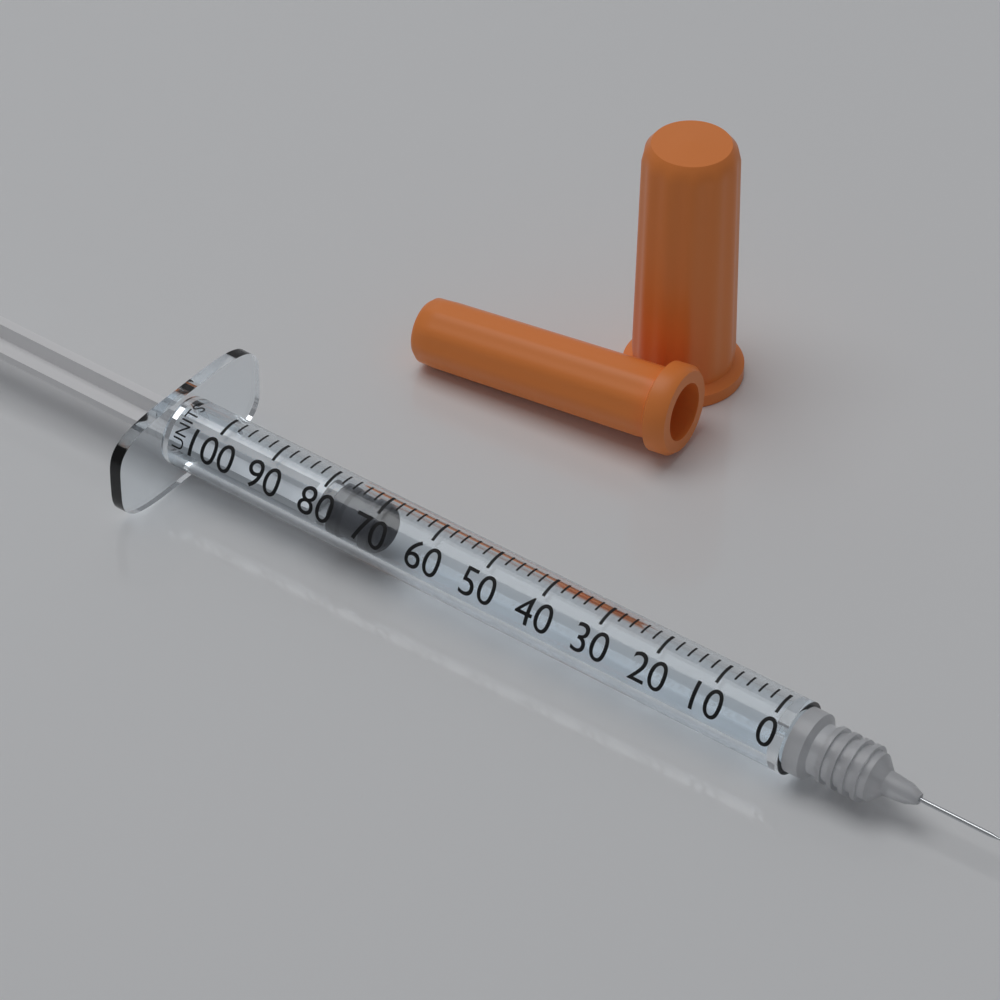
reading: 70 units
